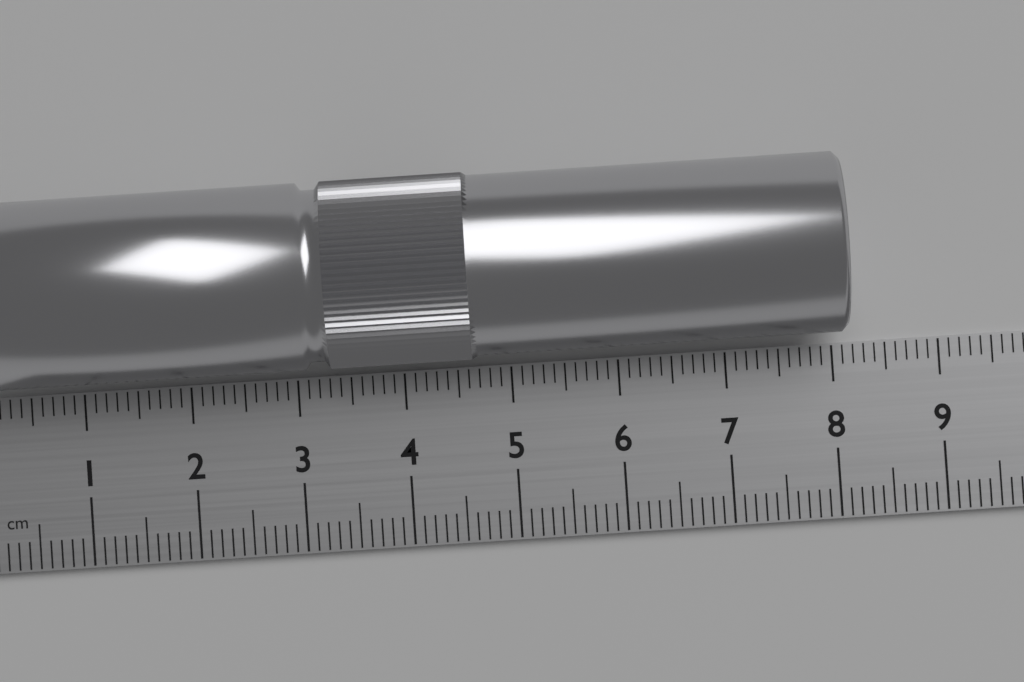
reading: 8.1 cm
